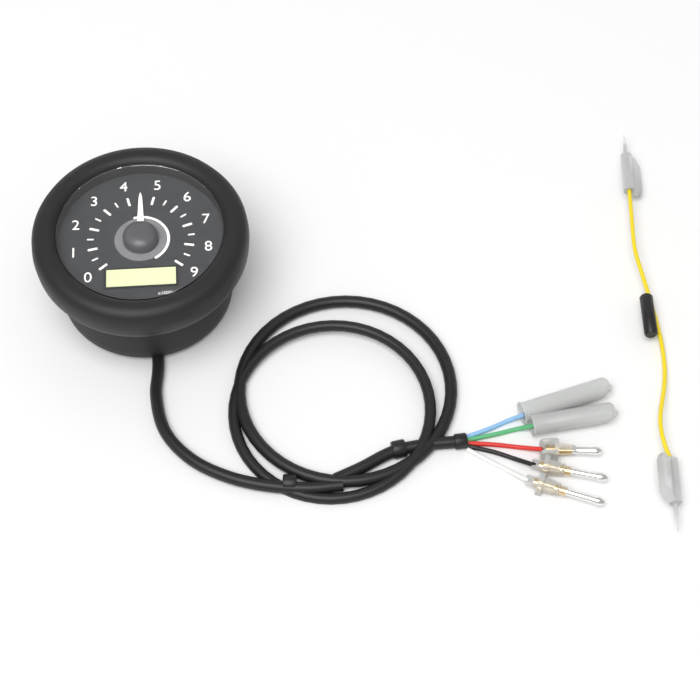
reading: 4.5 x1000r/min
